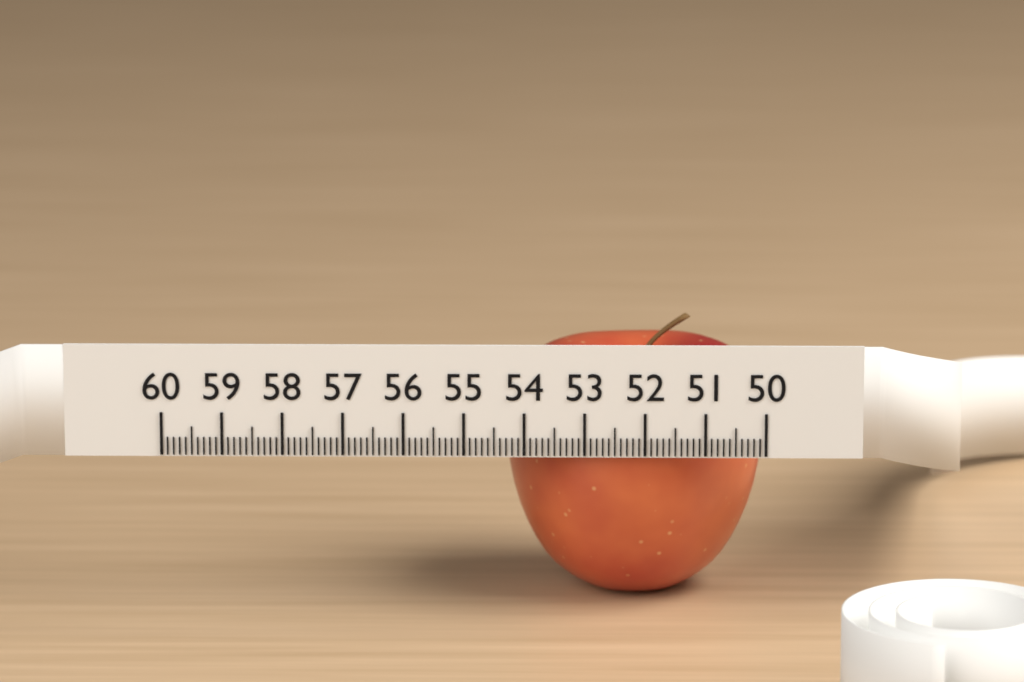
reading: 54.3 (no unit)
